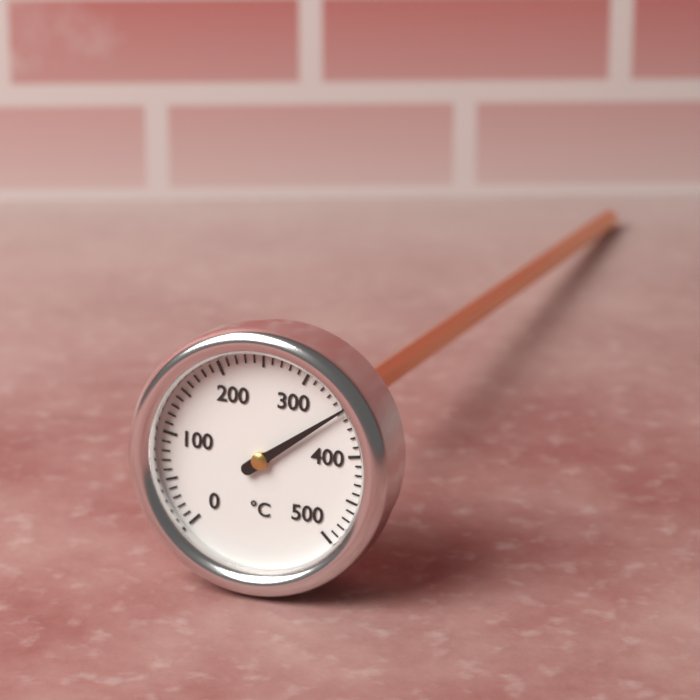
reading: 350 °C
